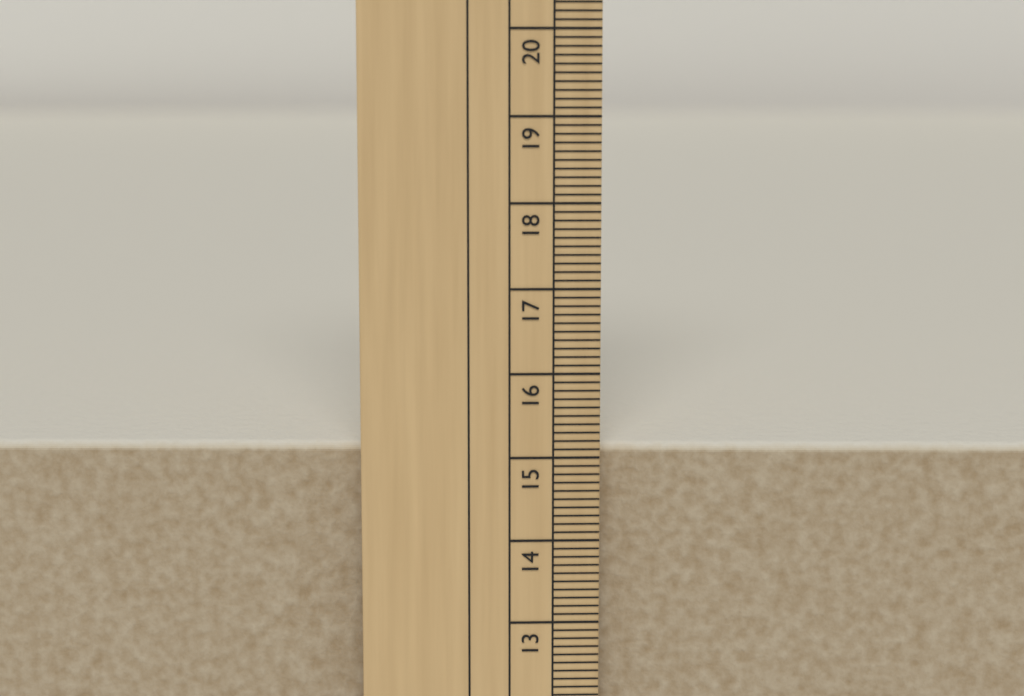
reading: 15.1 cm
